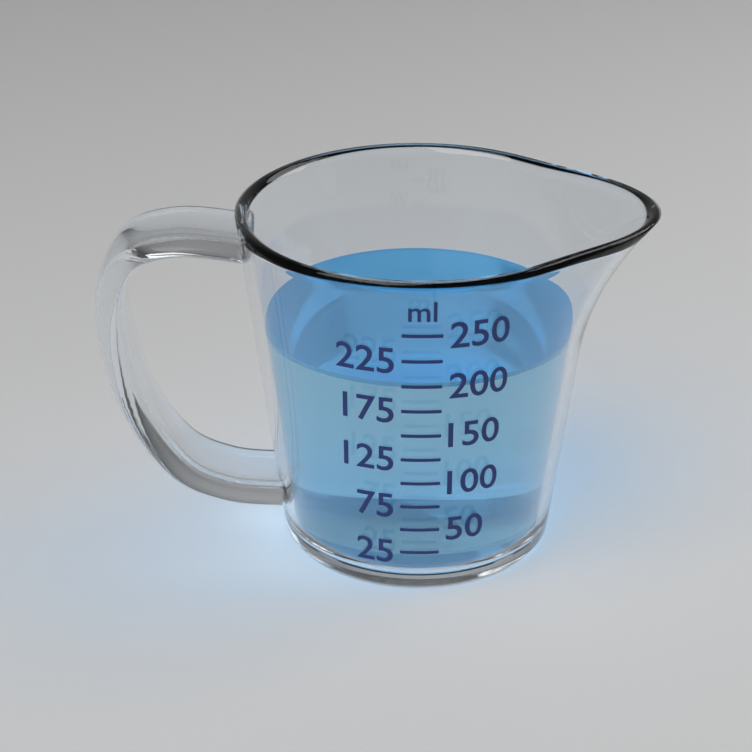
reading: 200 ml
